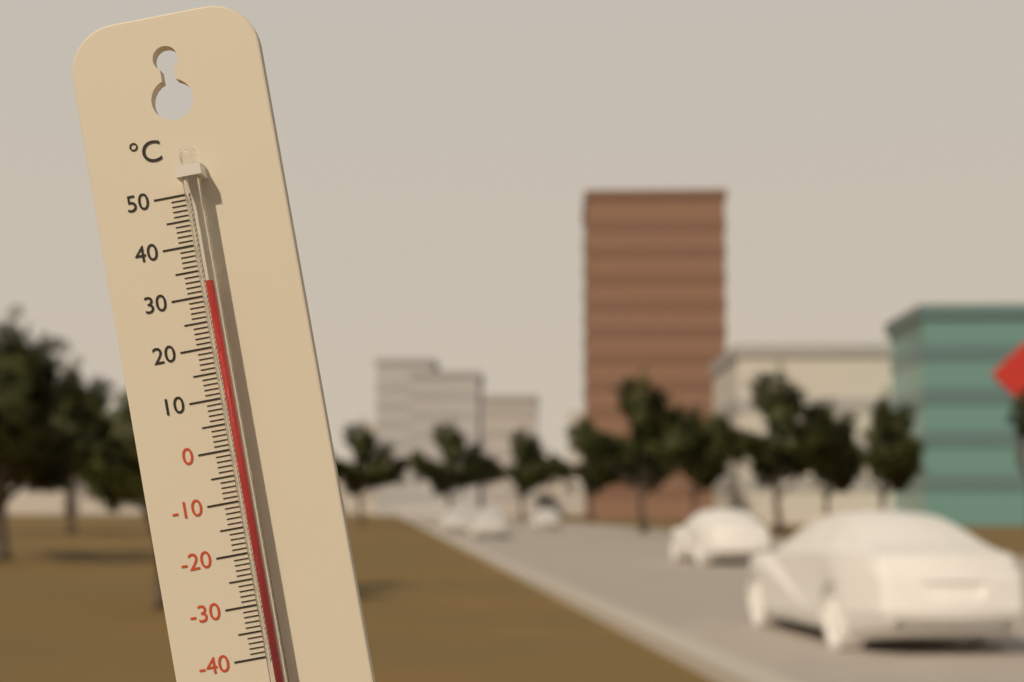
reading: 32 °C
